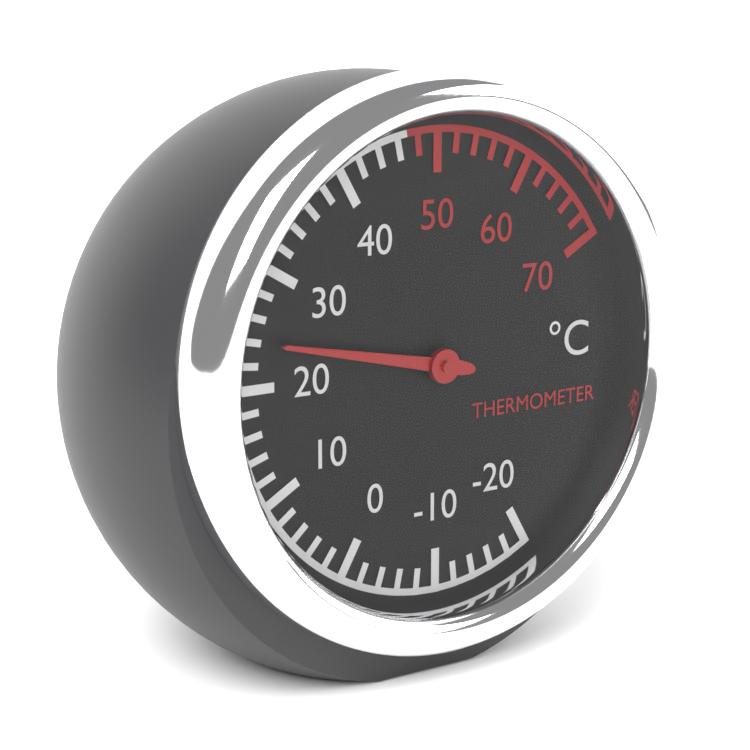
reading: 24 °C
